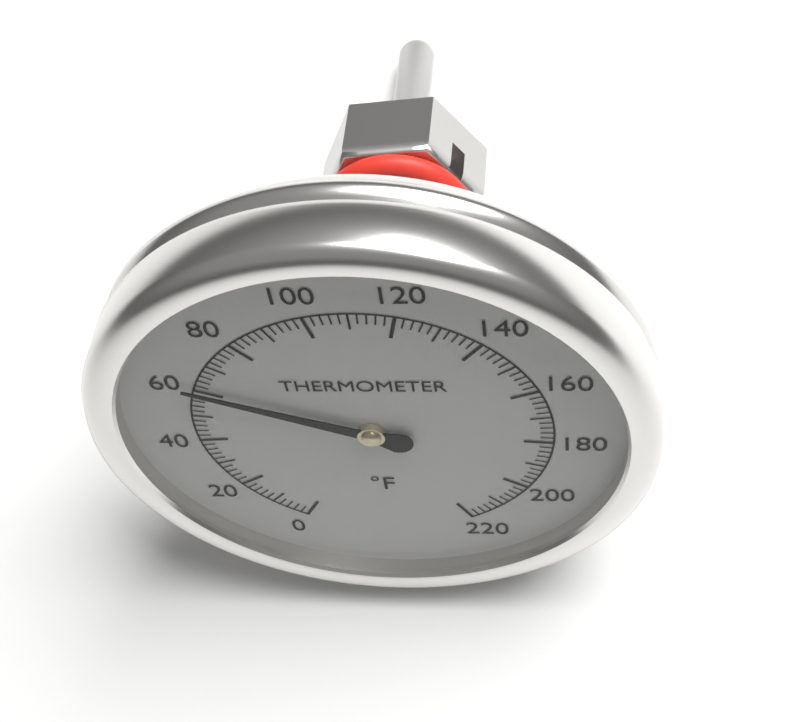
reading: 60 °F
